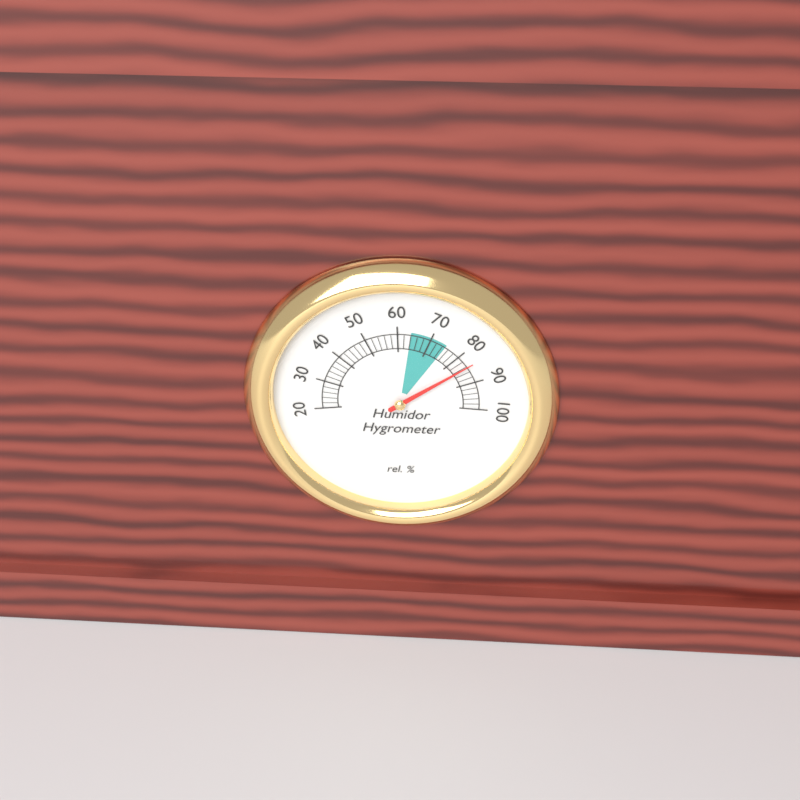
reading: 84 %
